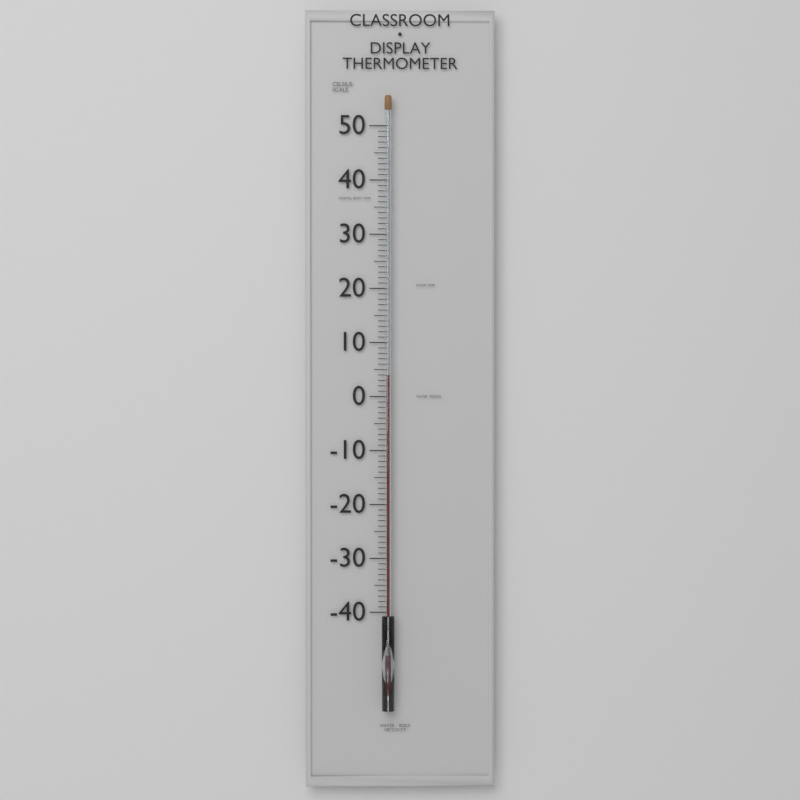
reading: 4 °C
